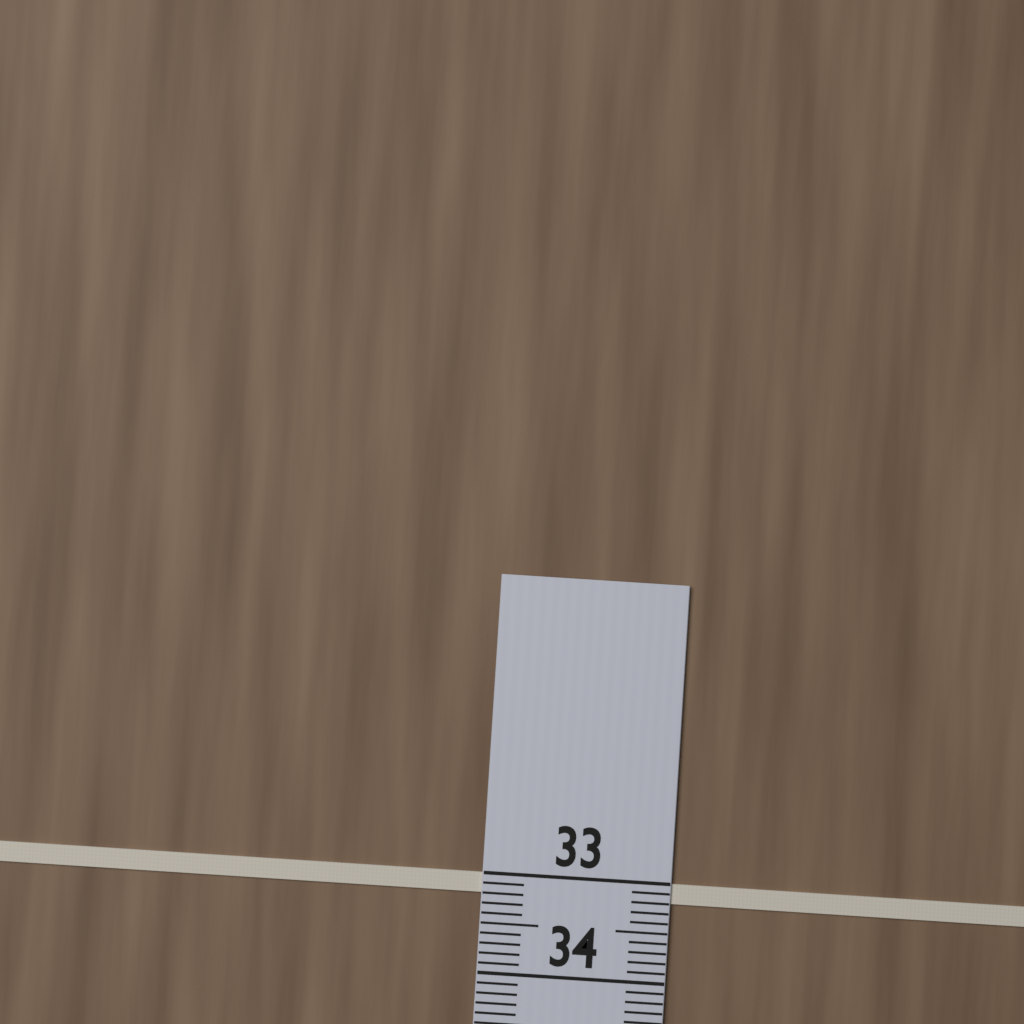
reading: 33.2 (no unit)
